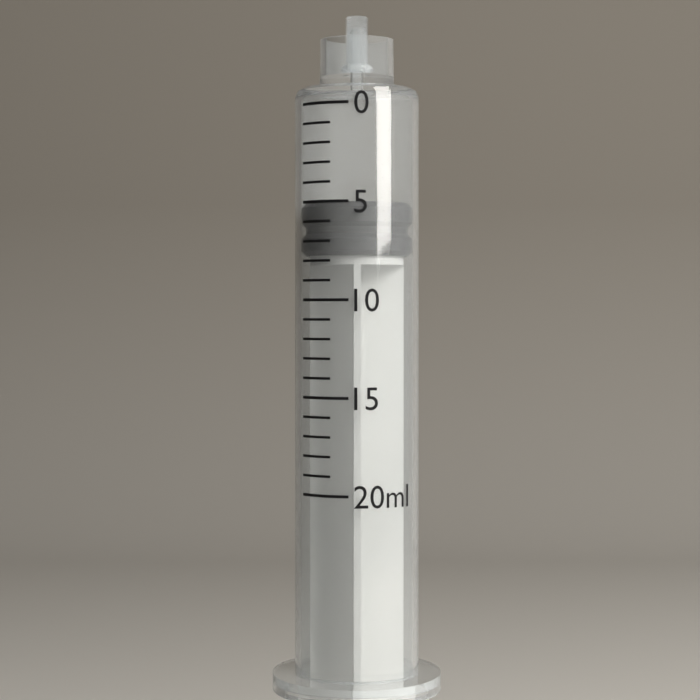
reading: 5 ml
